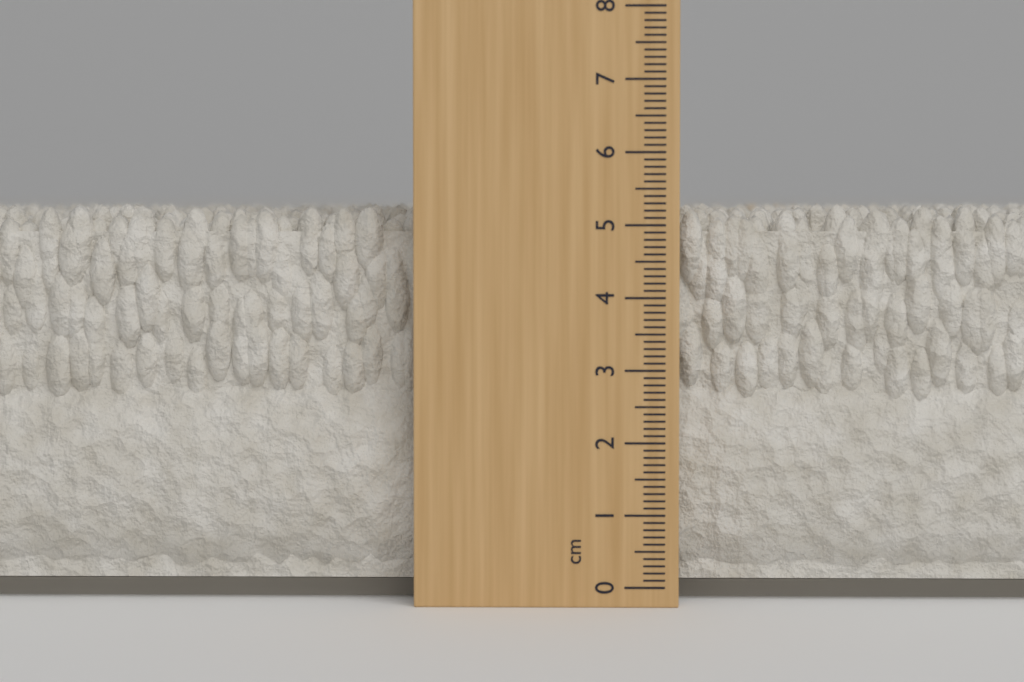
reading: 5.3 cm
